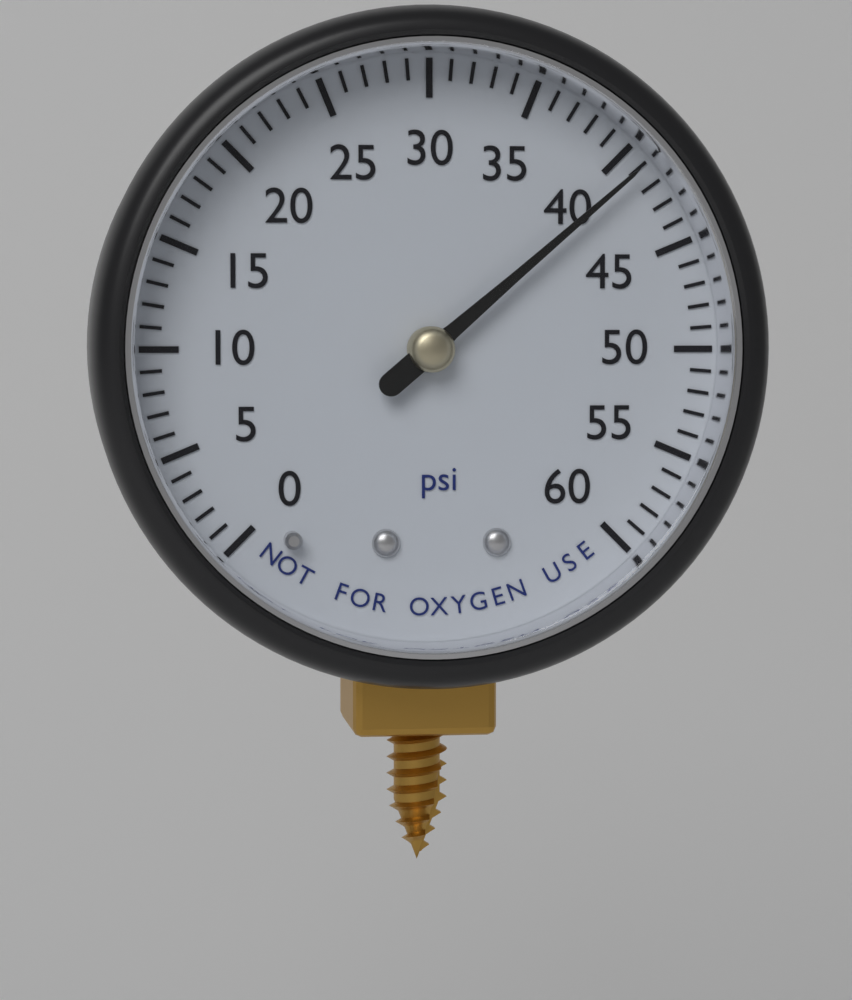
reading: 41 psi
